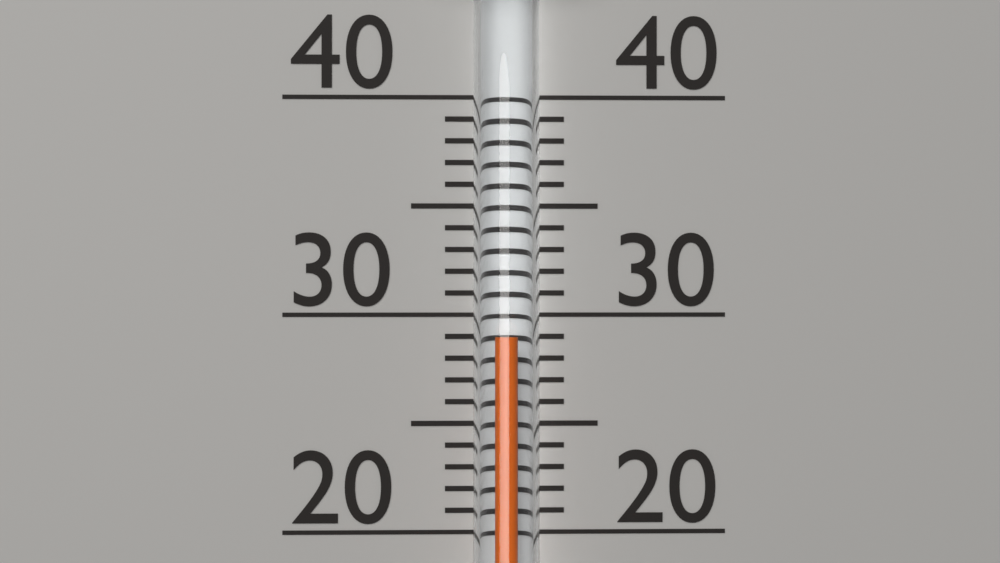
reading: 29 (no unit)
